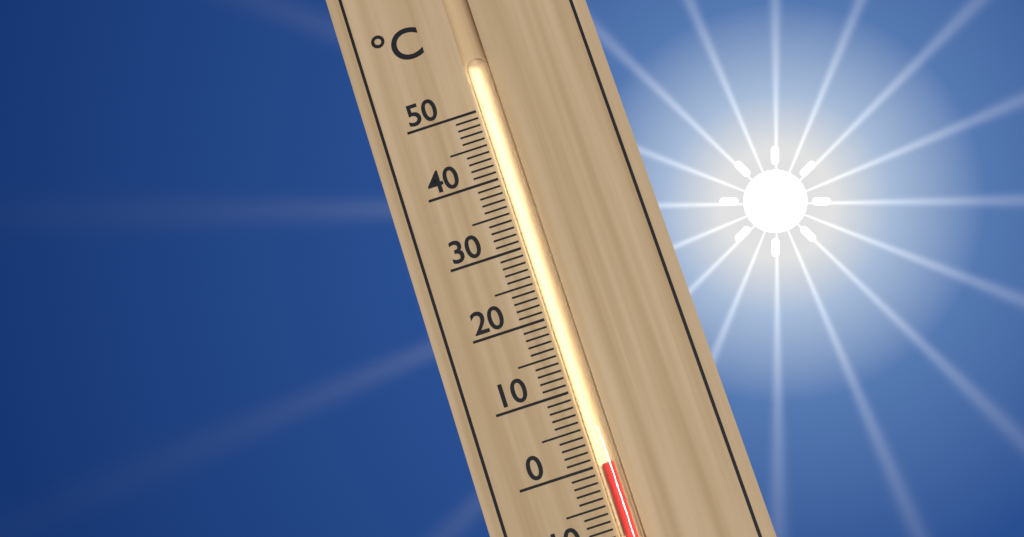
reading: 0 °C
